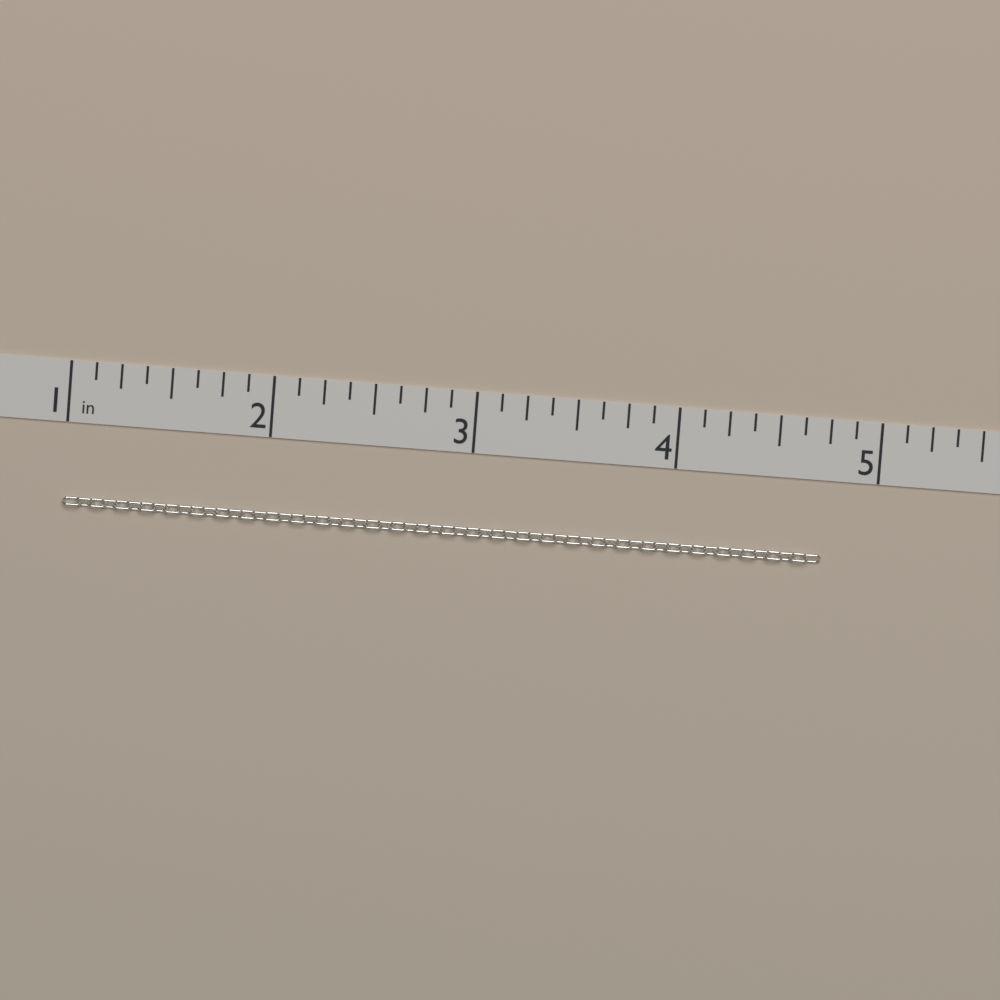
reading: 4.750 in
